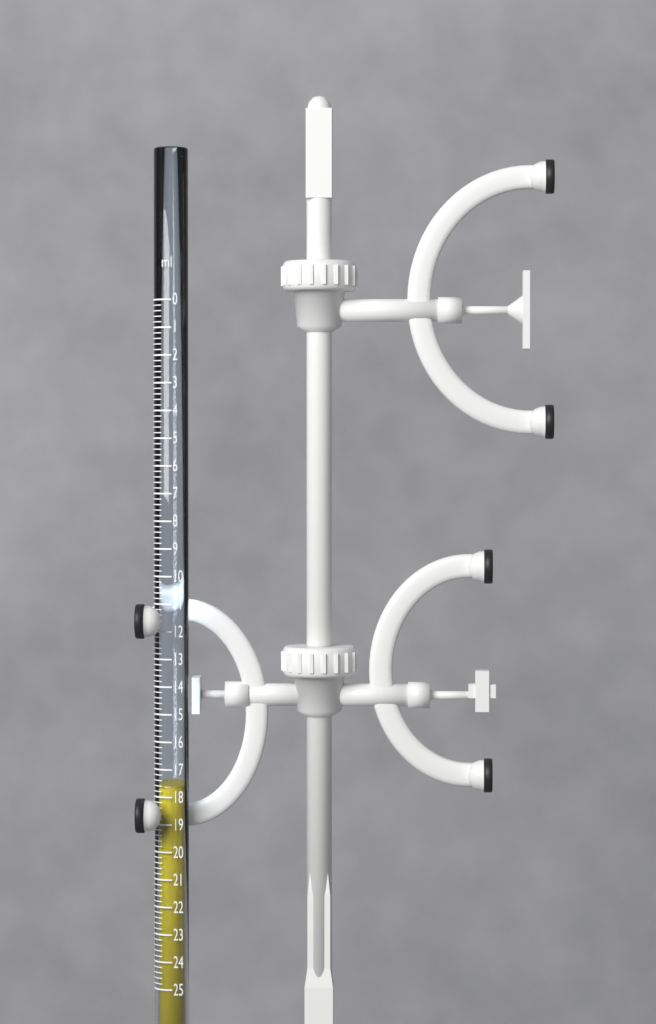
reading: 17.6 ml
